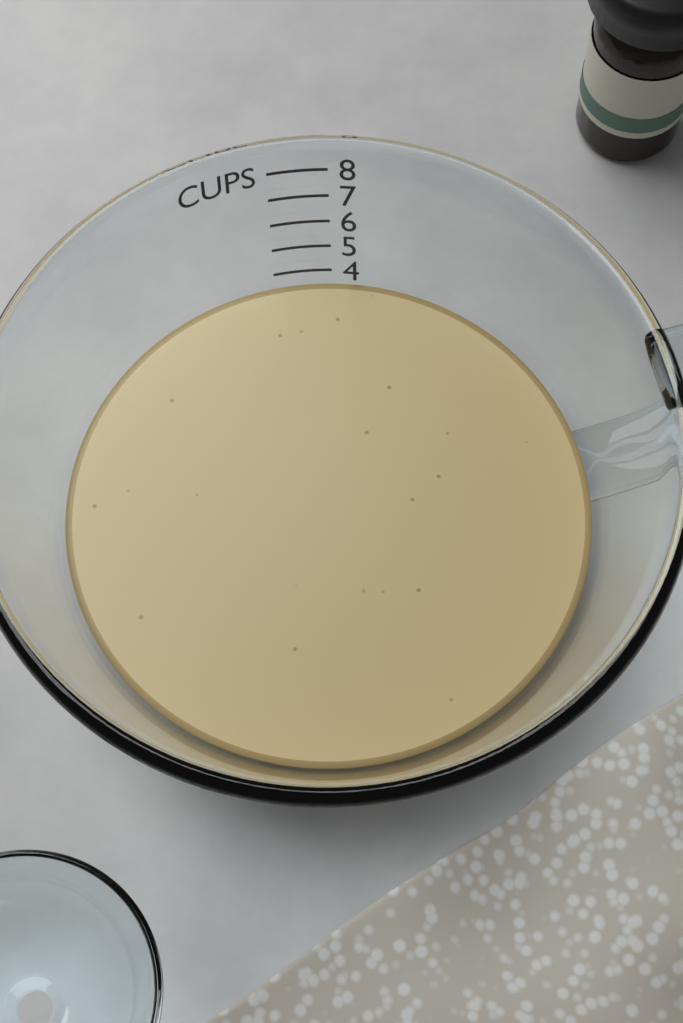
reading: 3.5 cups
